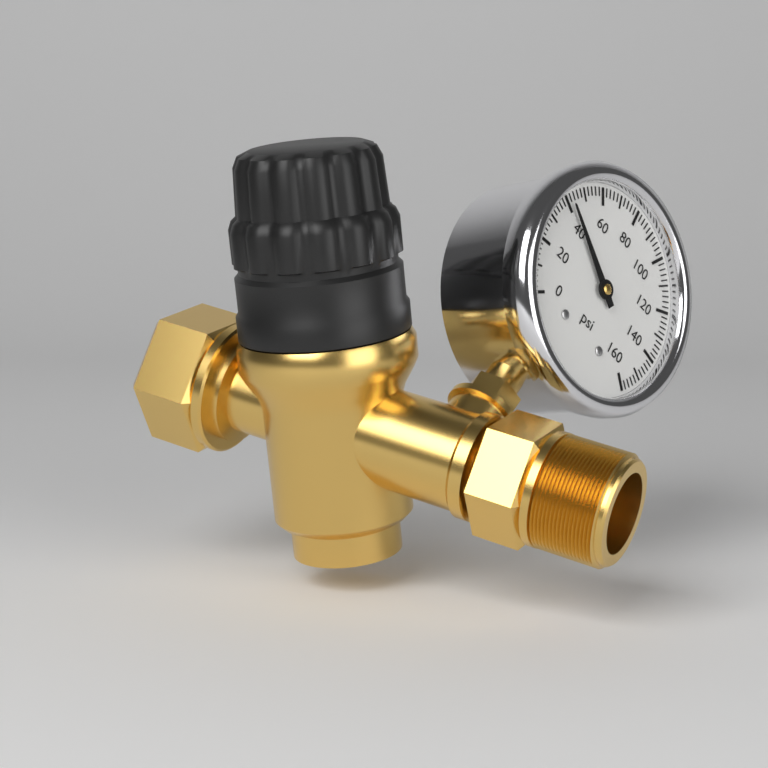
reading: 42 psi
